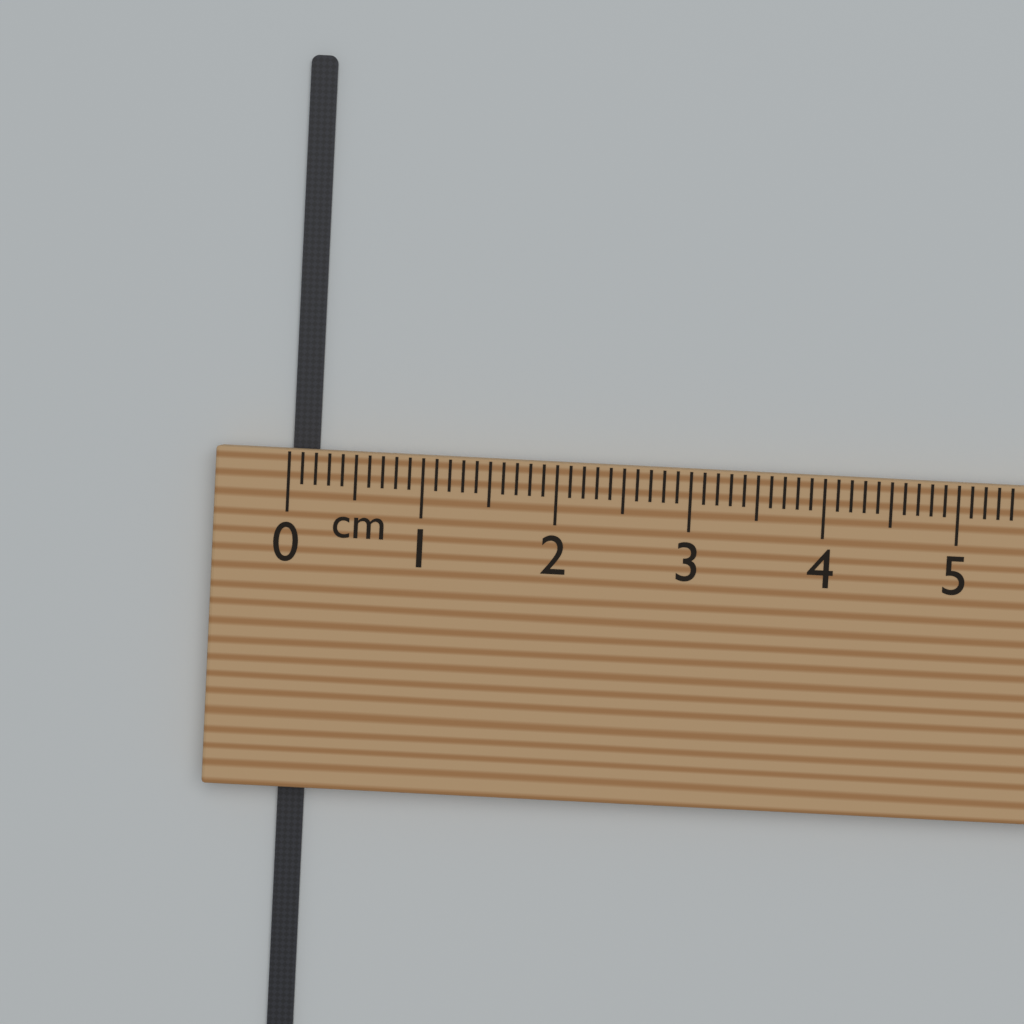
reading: 0.2 cm
